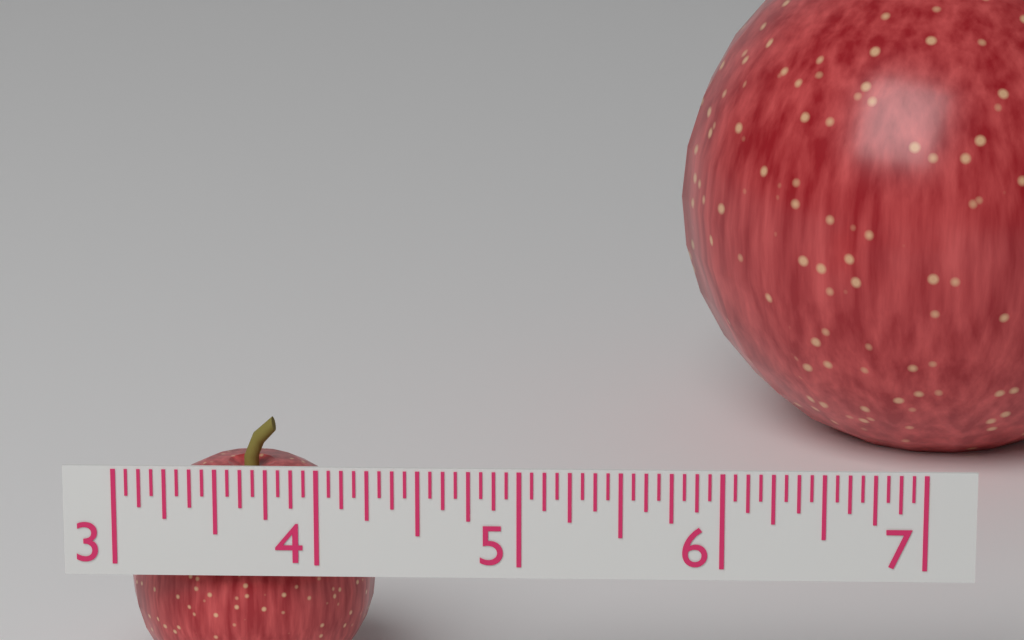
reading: 4.2500 (no unit)
